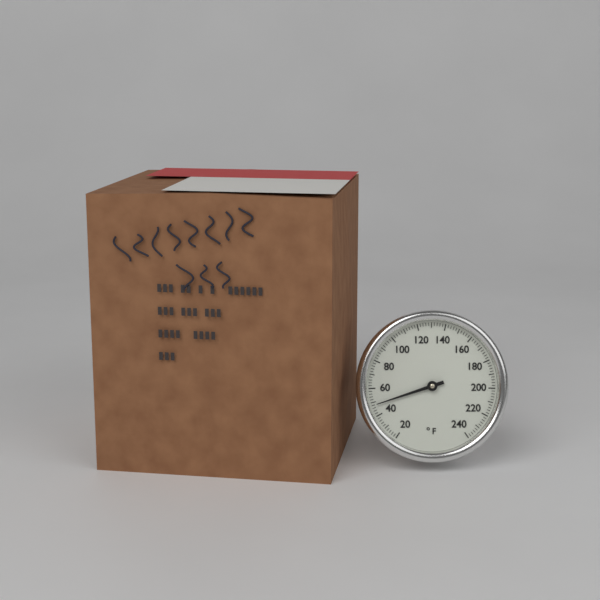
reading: 48 °F
